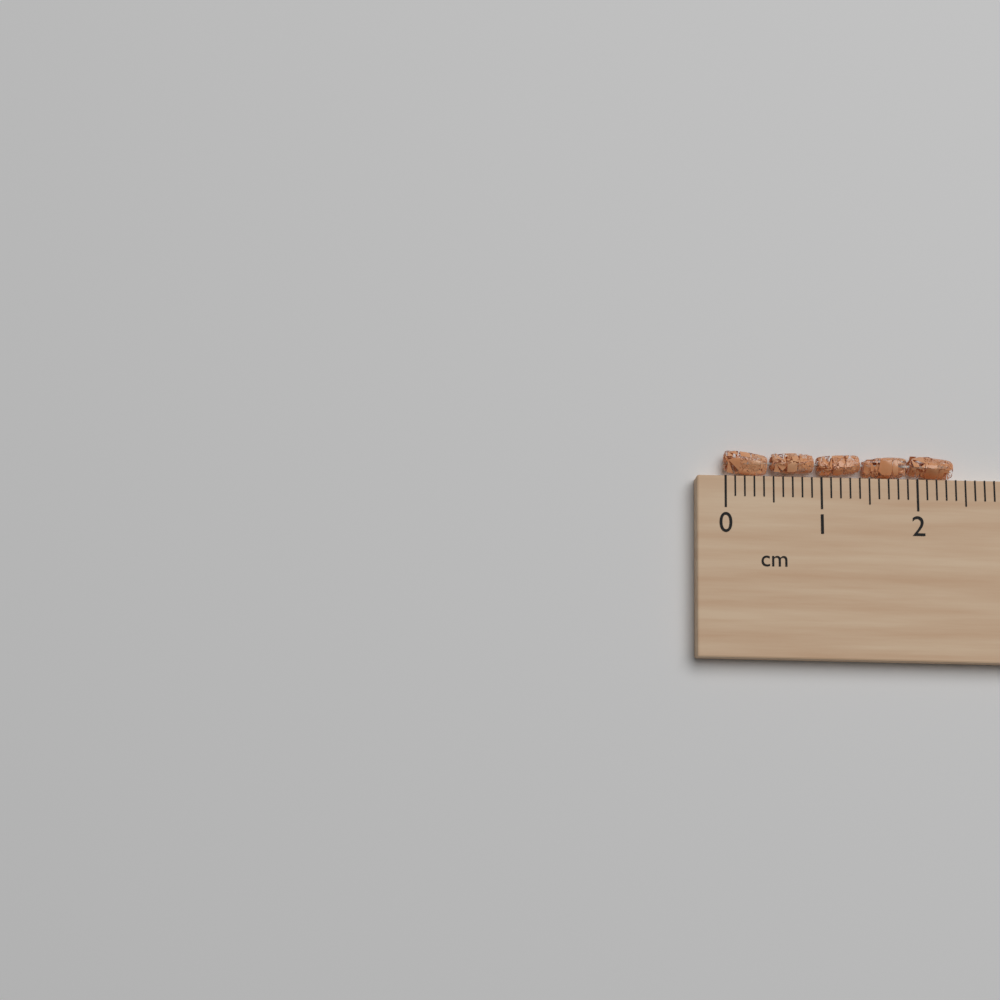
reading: 2.4 cm
